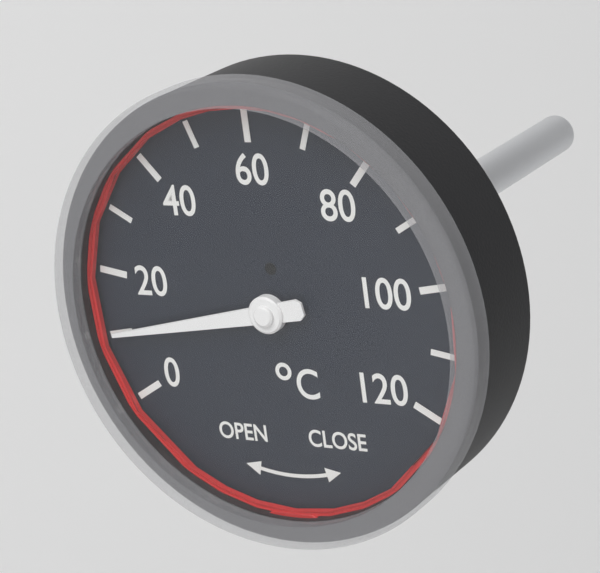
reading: 10 °C
